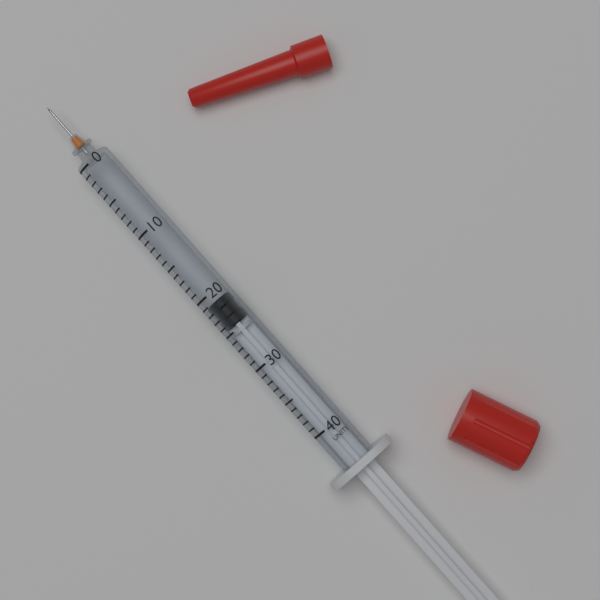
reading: 21 units
